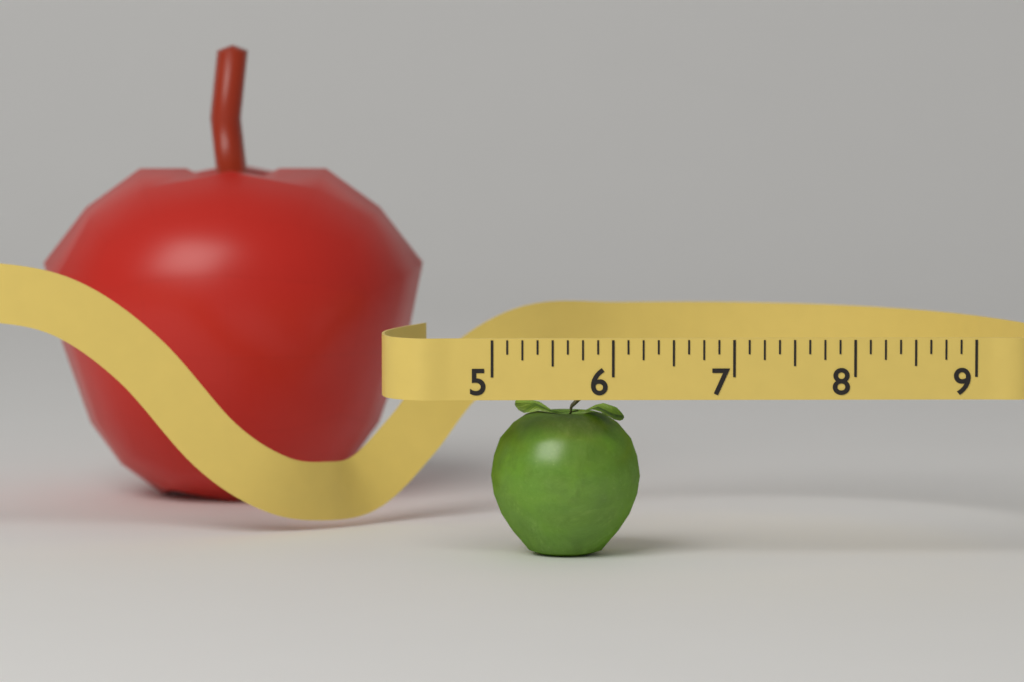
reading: 6.250 (no unit)
